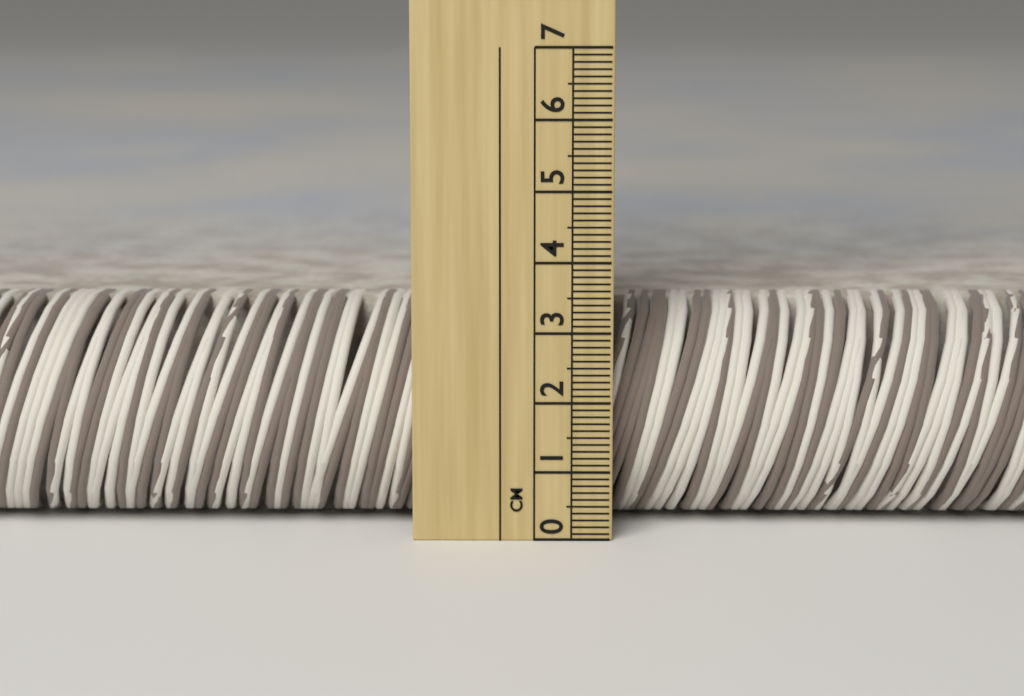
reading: 3.3 cm
